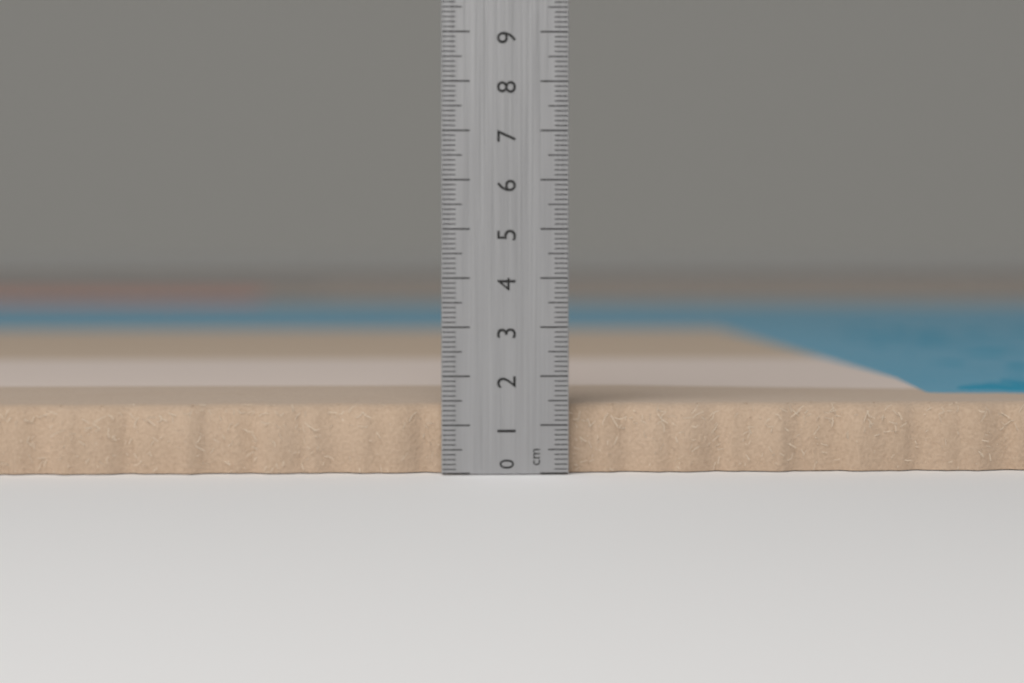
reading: 1.4 cm
